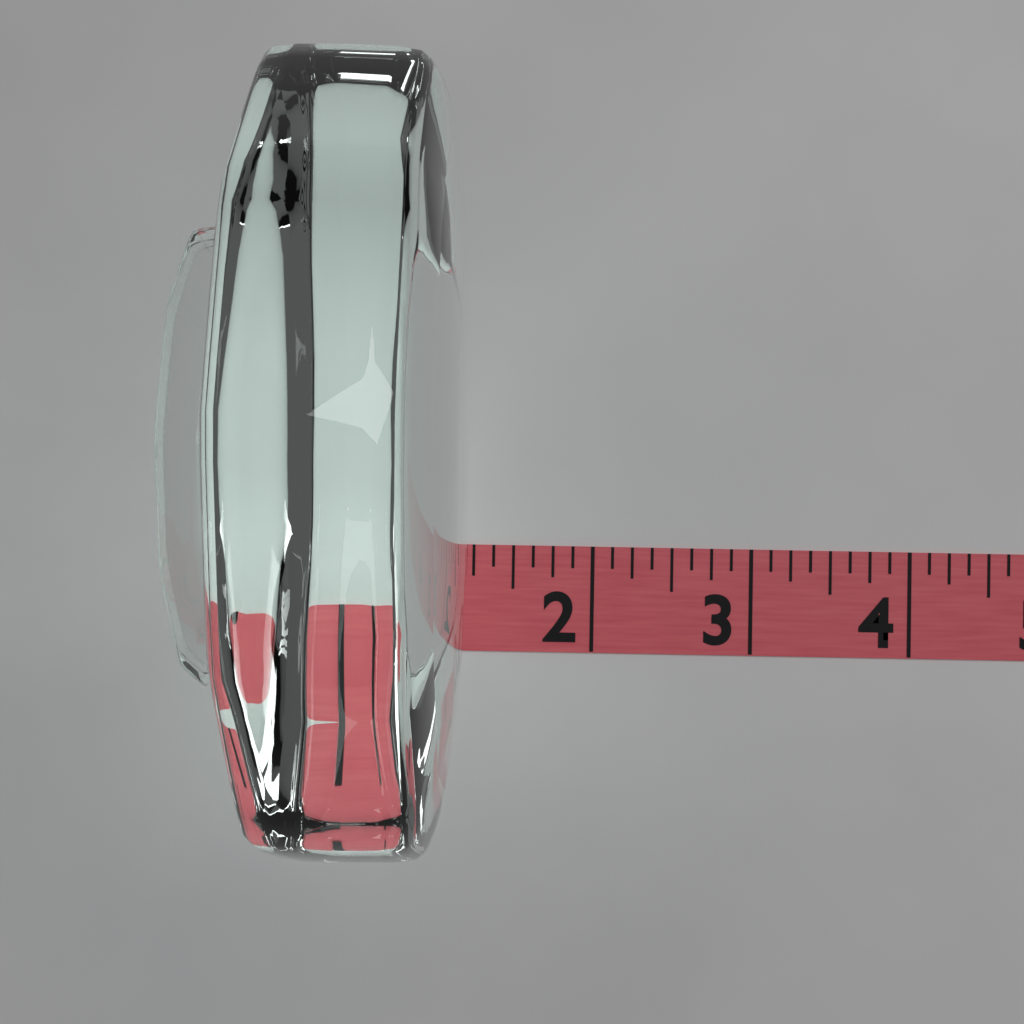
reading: 1.250 (no unit)
